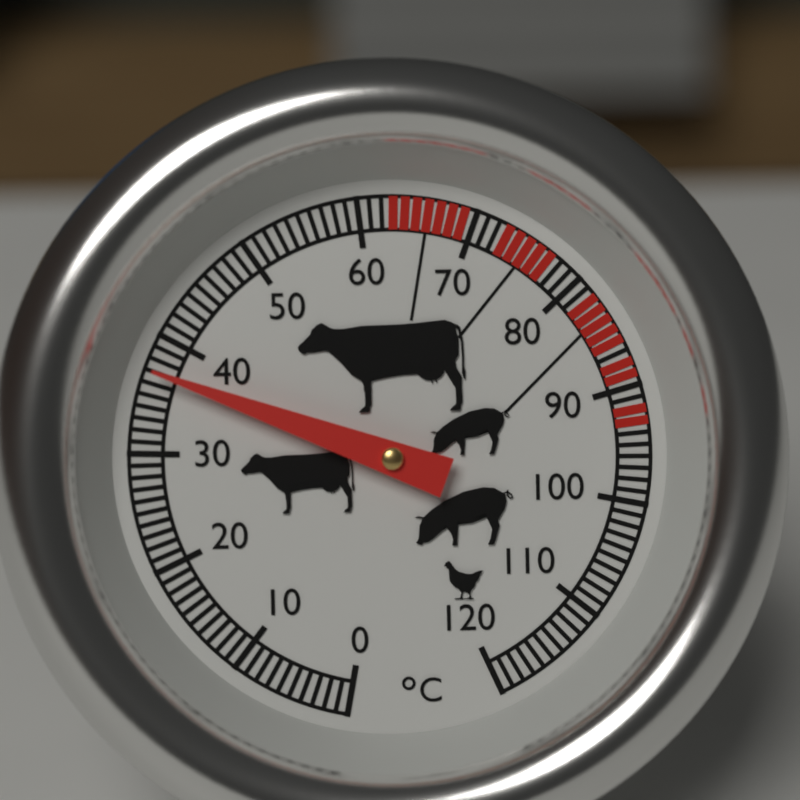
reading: 37 °C
